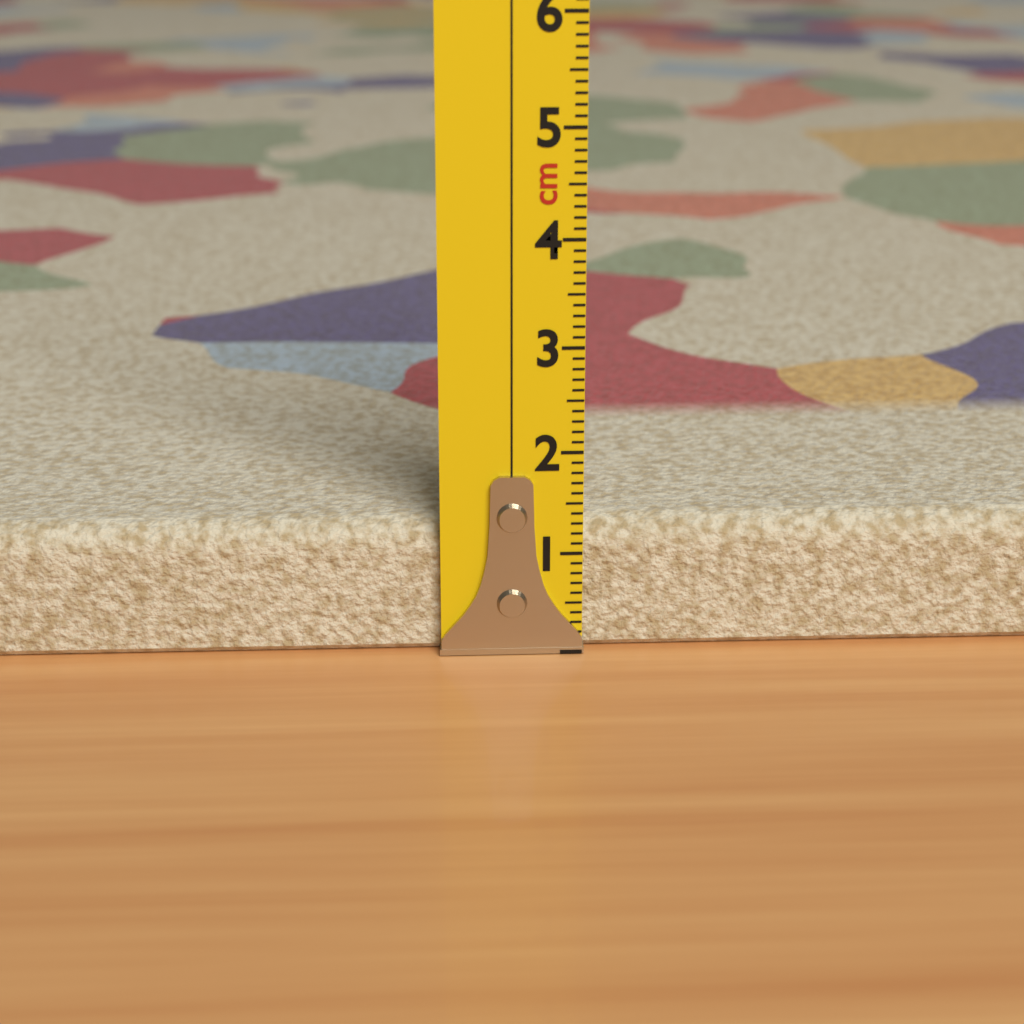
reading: 1.3 cm
